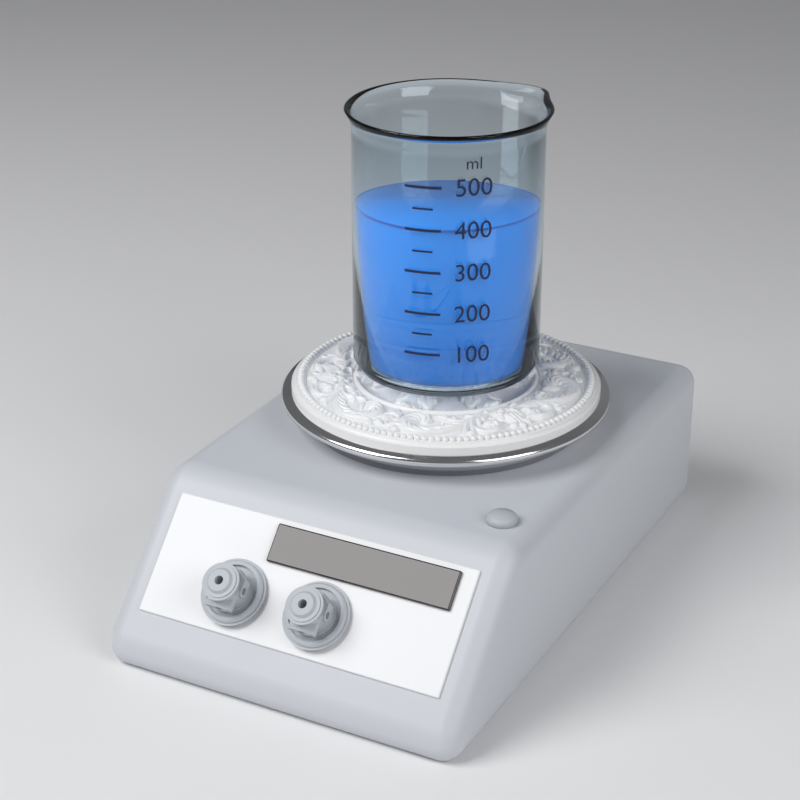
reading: 400 ml
